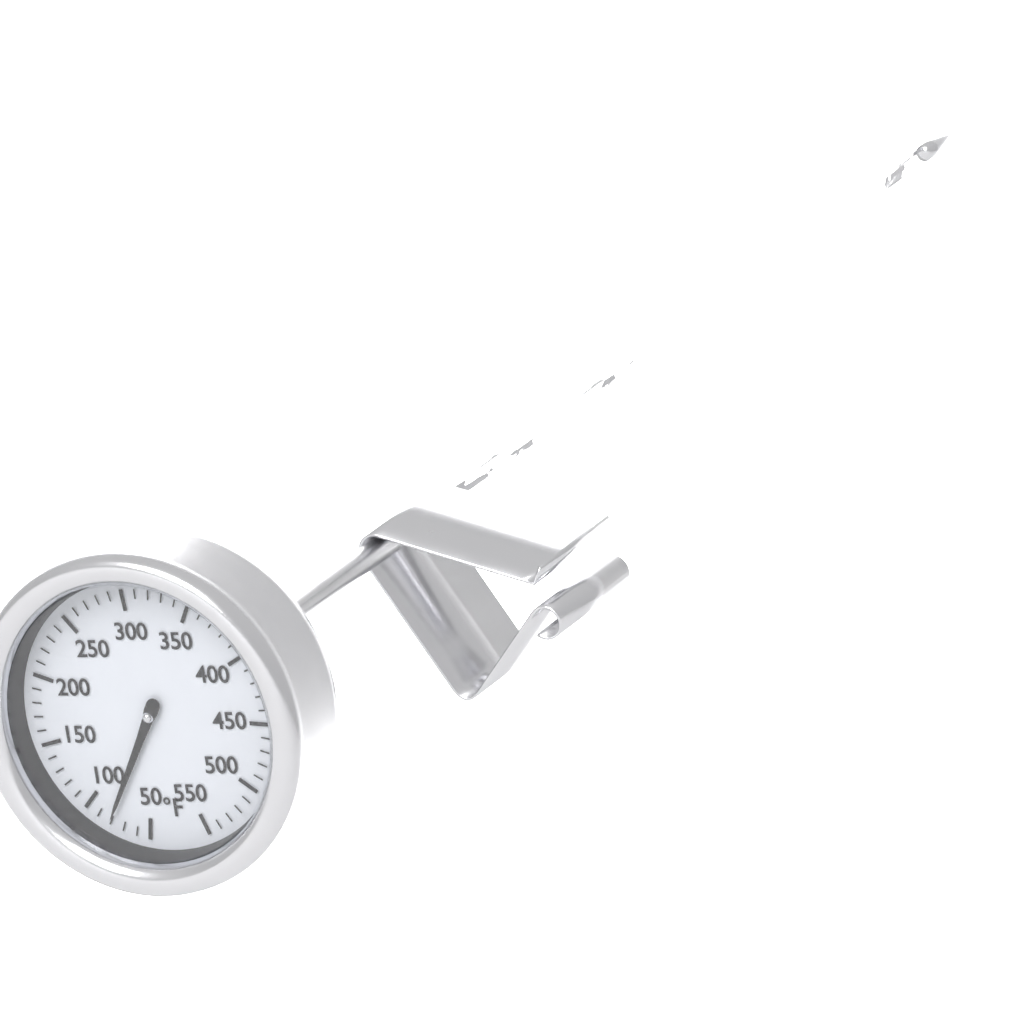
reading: 80 °F
